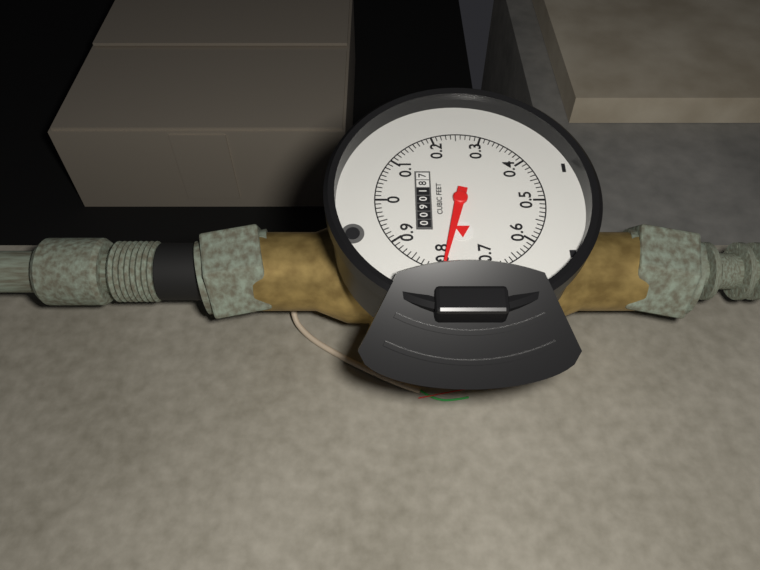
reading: 0.79 cubic feet
